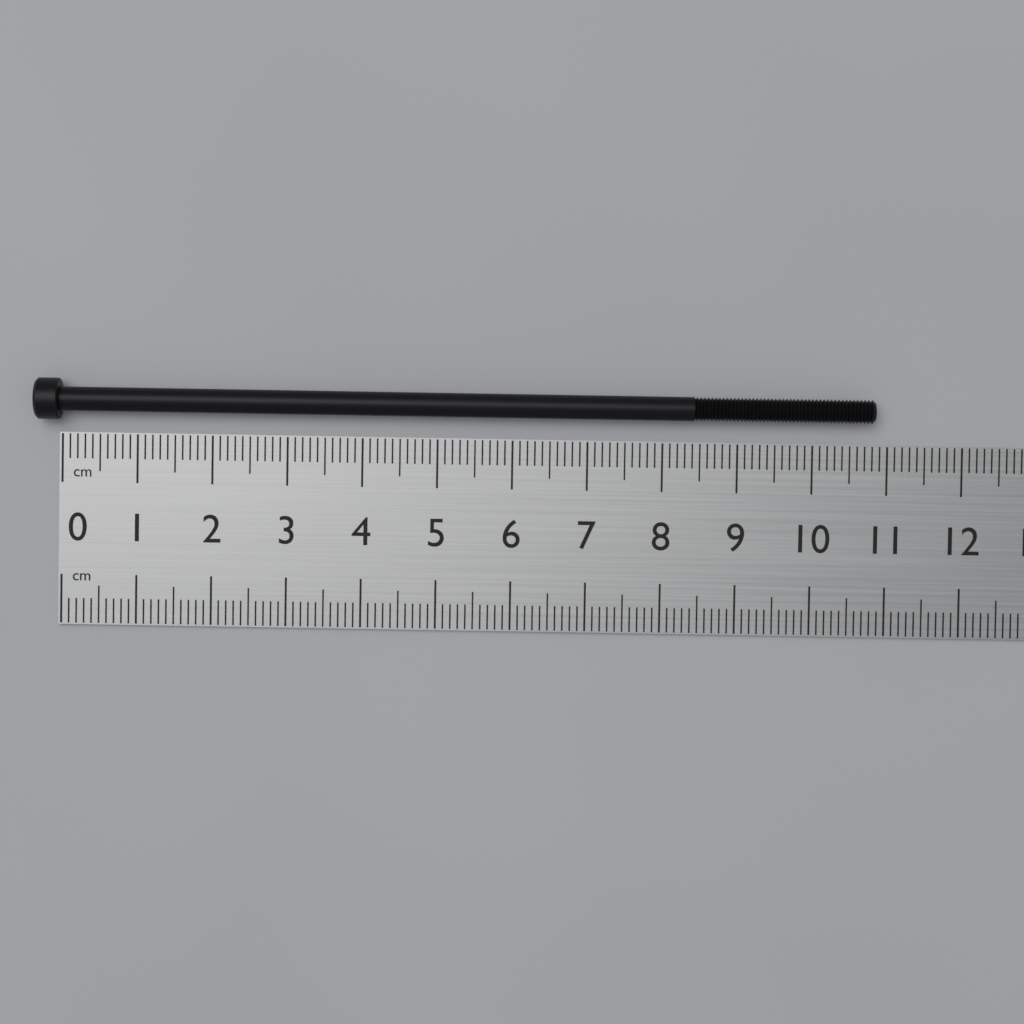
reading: 10.8 cm
